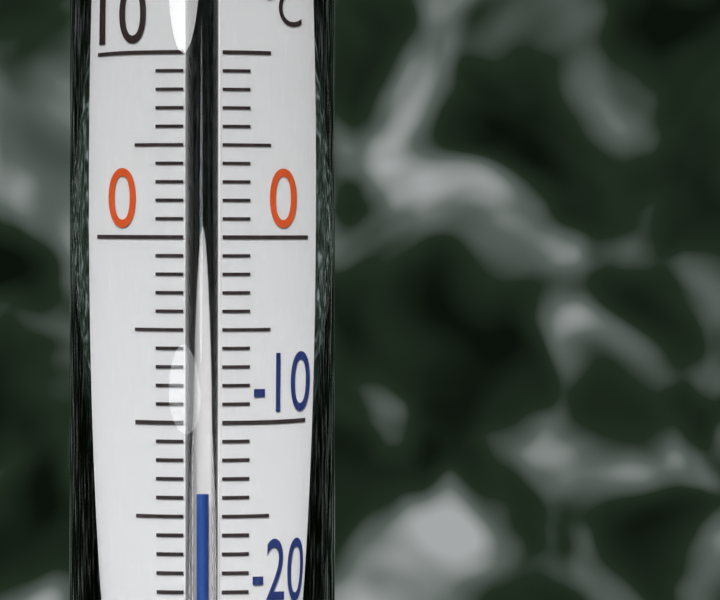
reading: -14 °C
